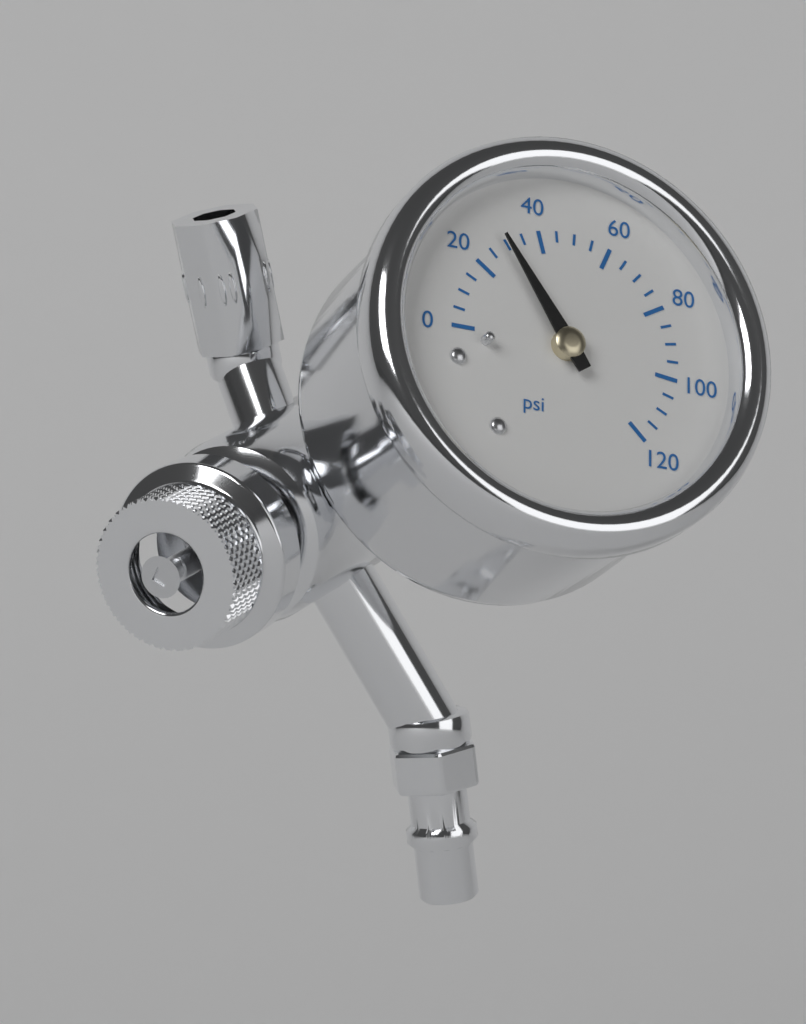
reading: 30 psi
